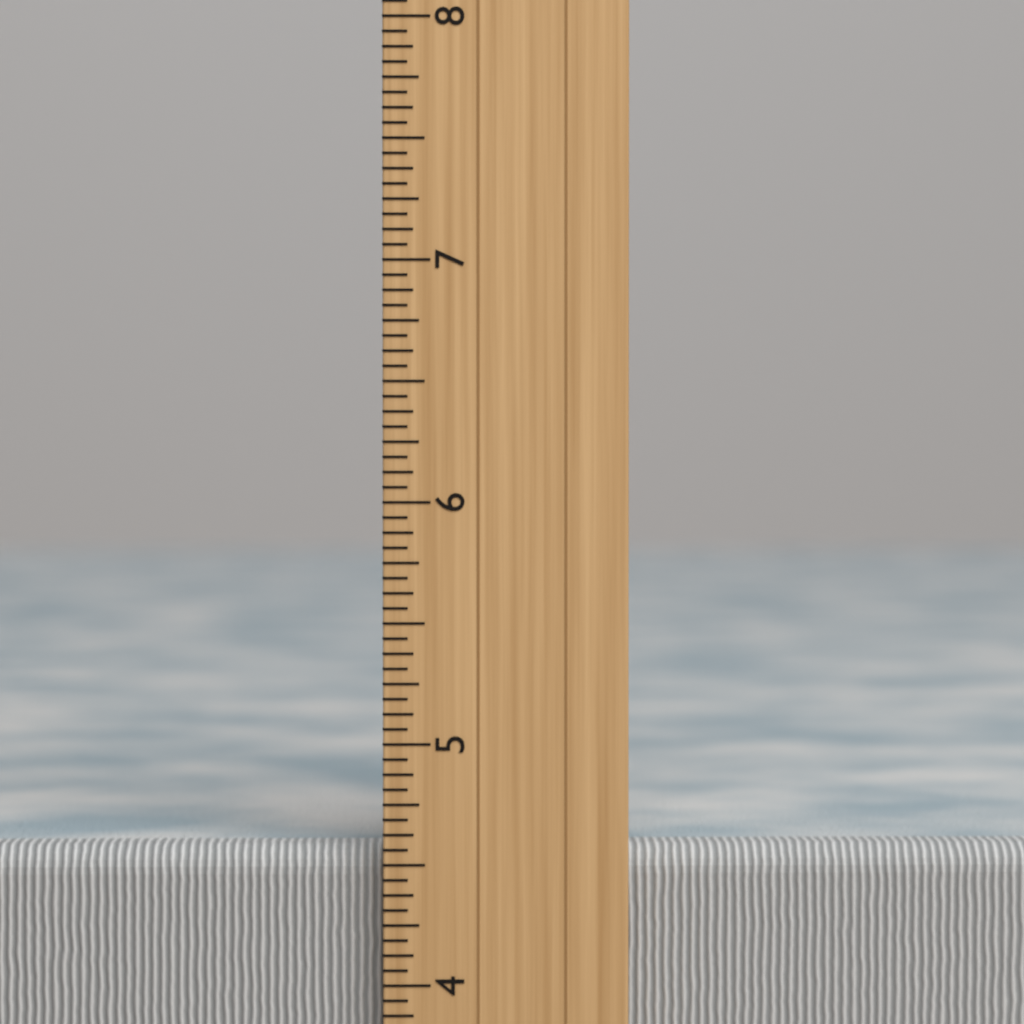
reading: 4.5625 inch
